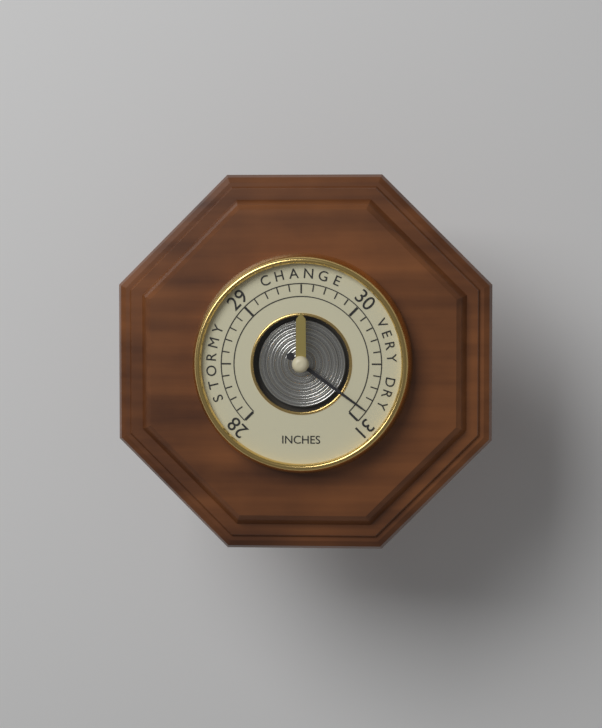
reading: 30.9 inches
